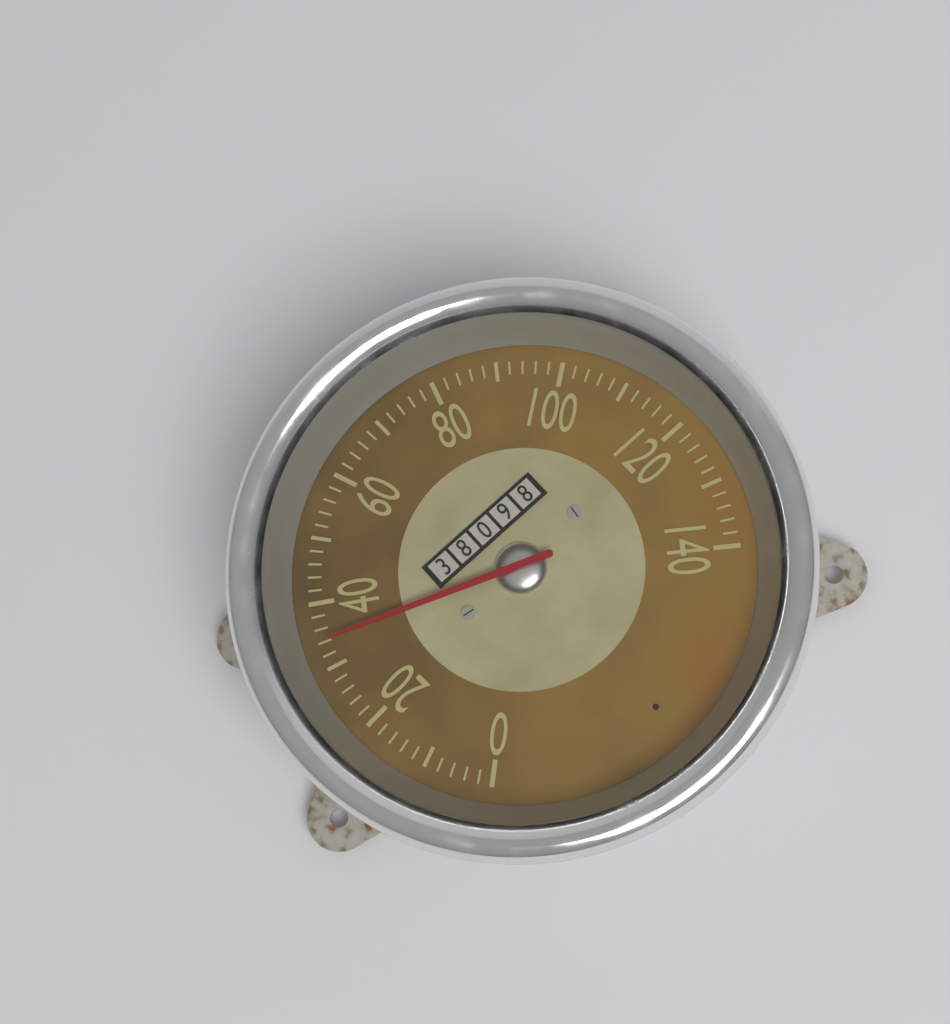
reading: 34 (no unit)
